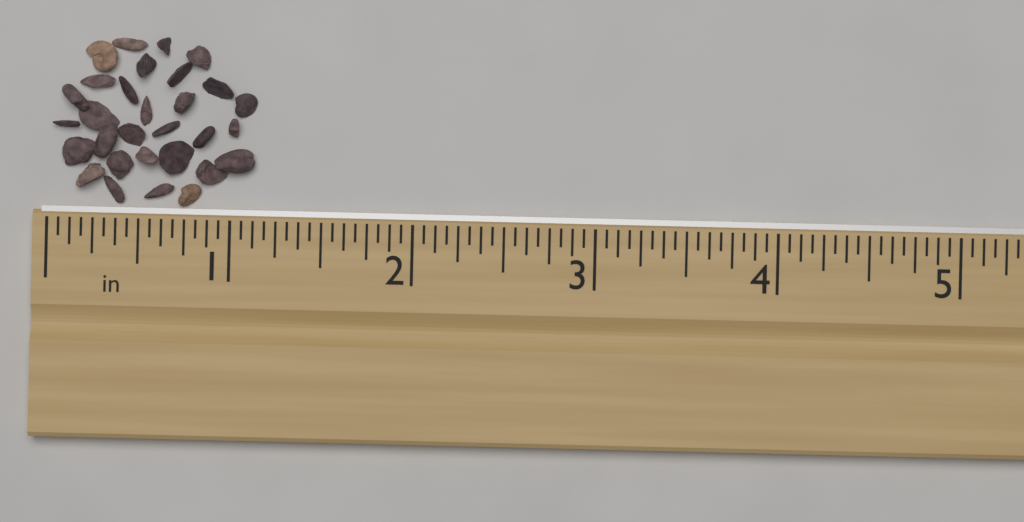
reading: 1.1250 in
